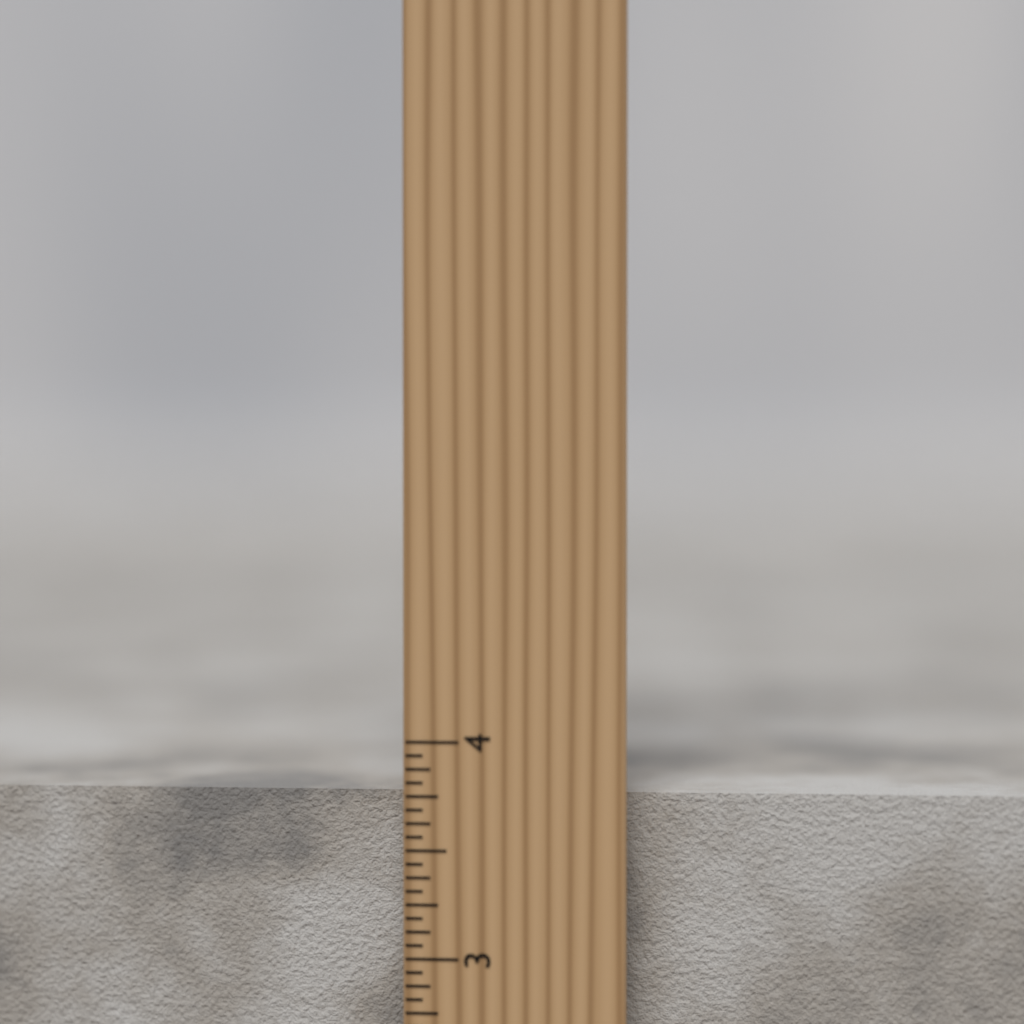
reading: 3.7500 inch
